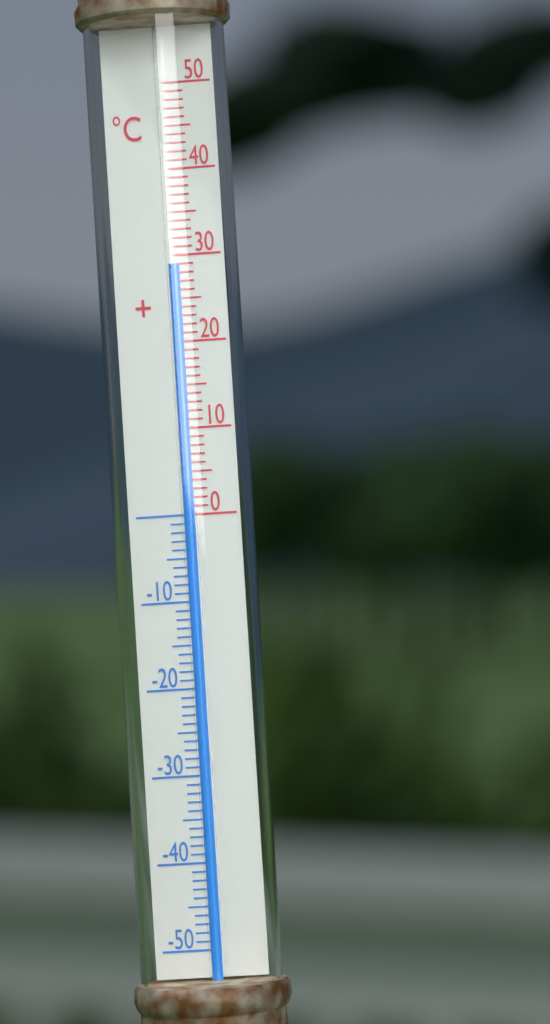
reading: 29 °C
